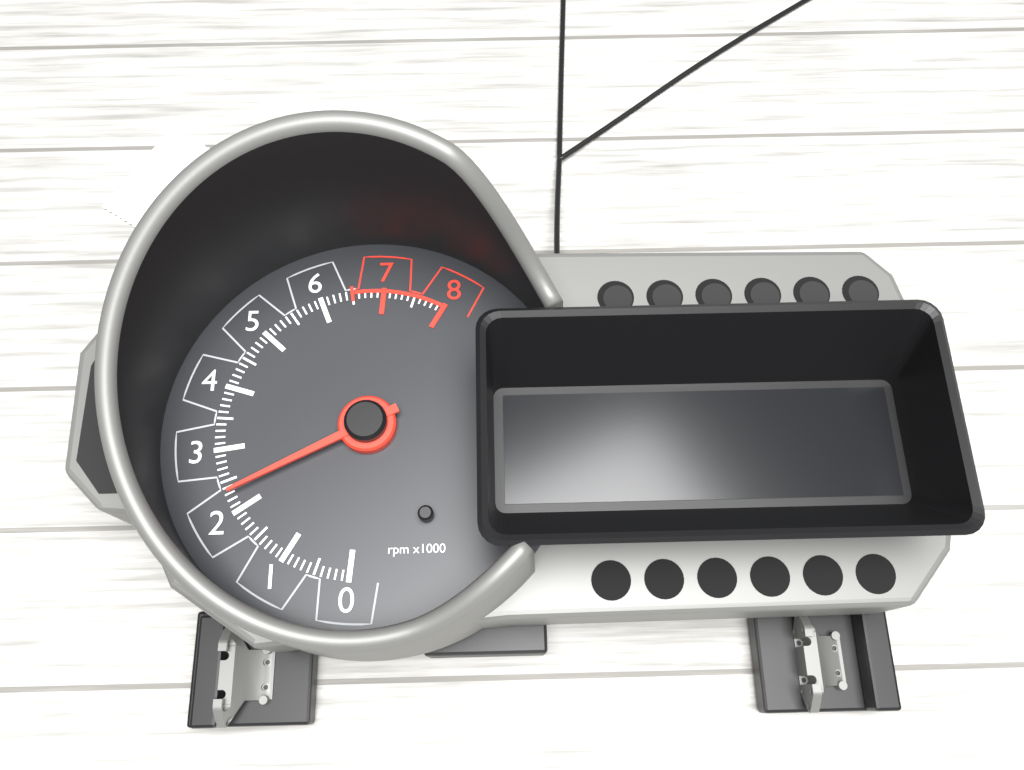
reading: 2300 rpm
